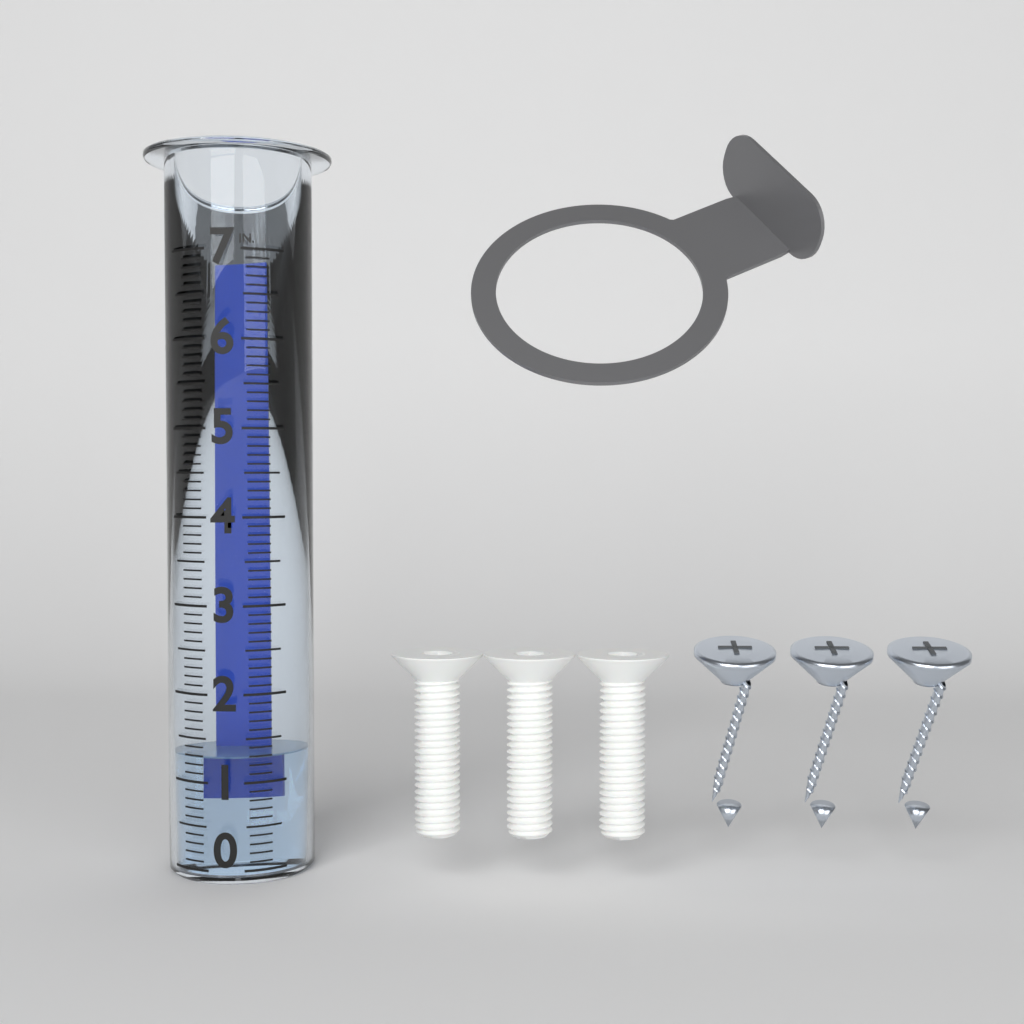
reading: 1.3 in
